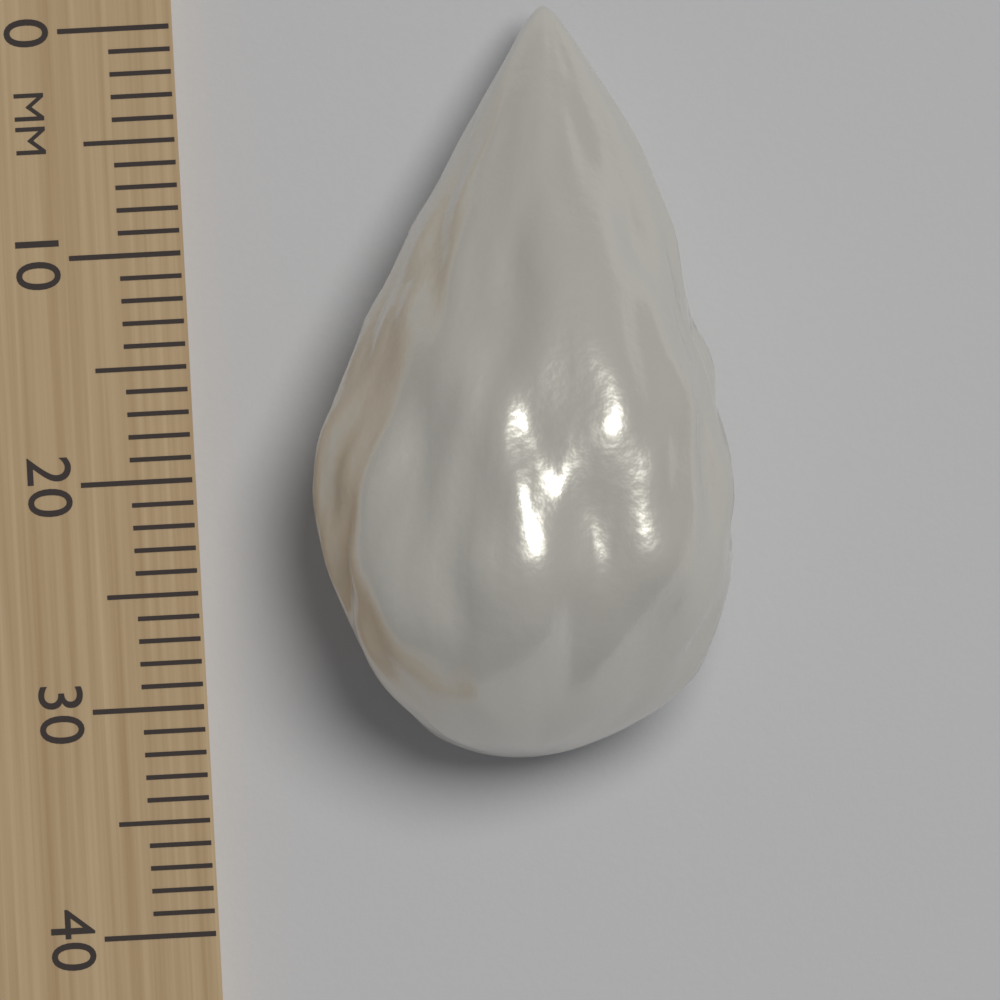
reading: 33 mm
